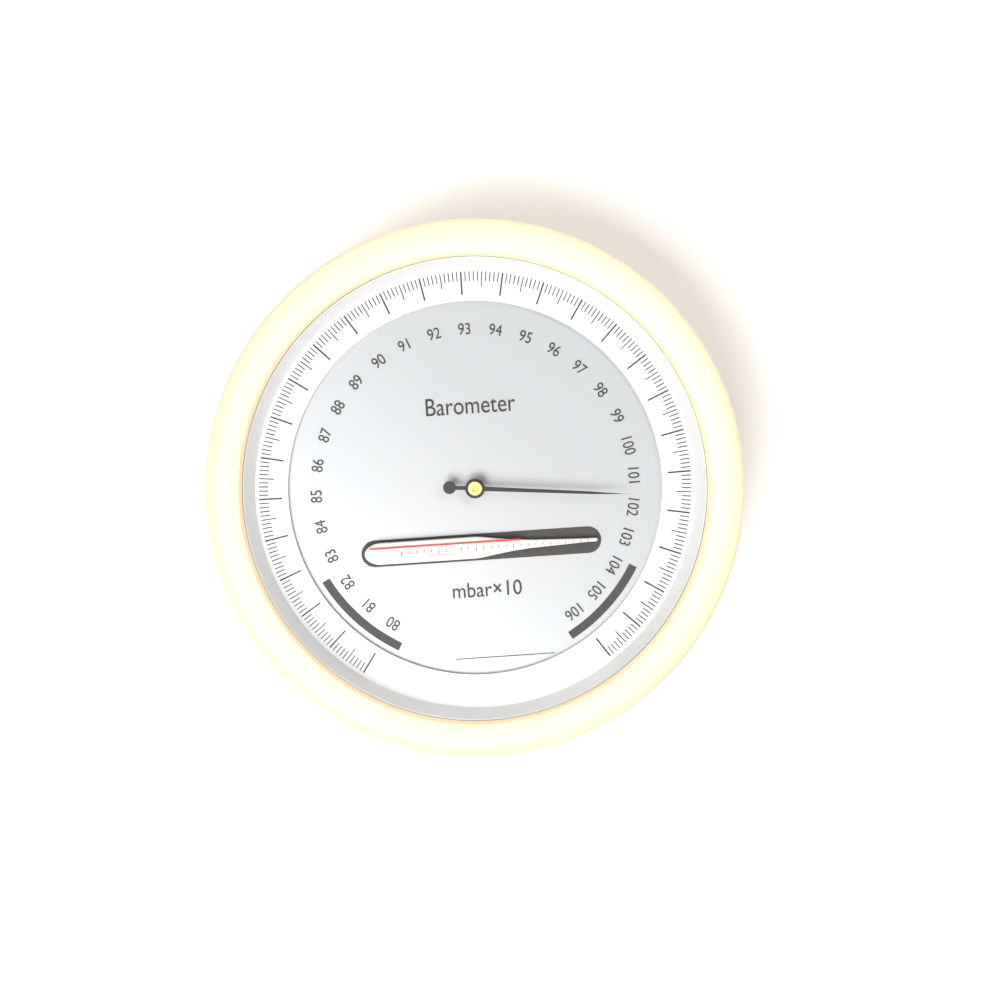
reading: 101.6 mbar×10
